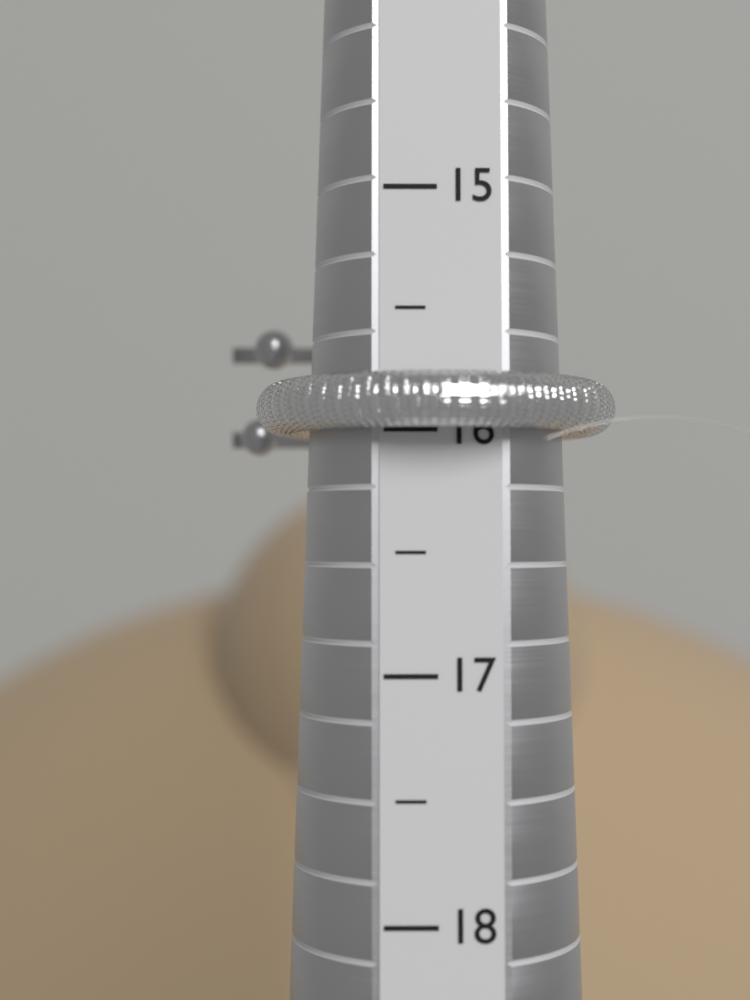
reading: 16.0 (no unit)
